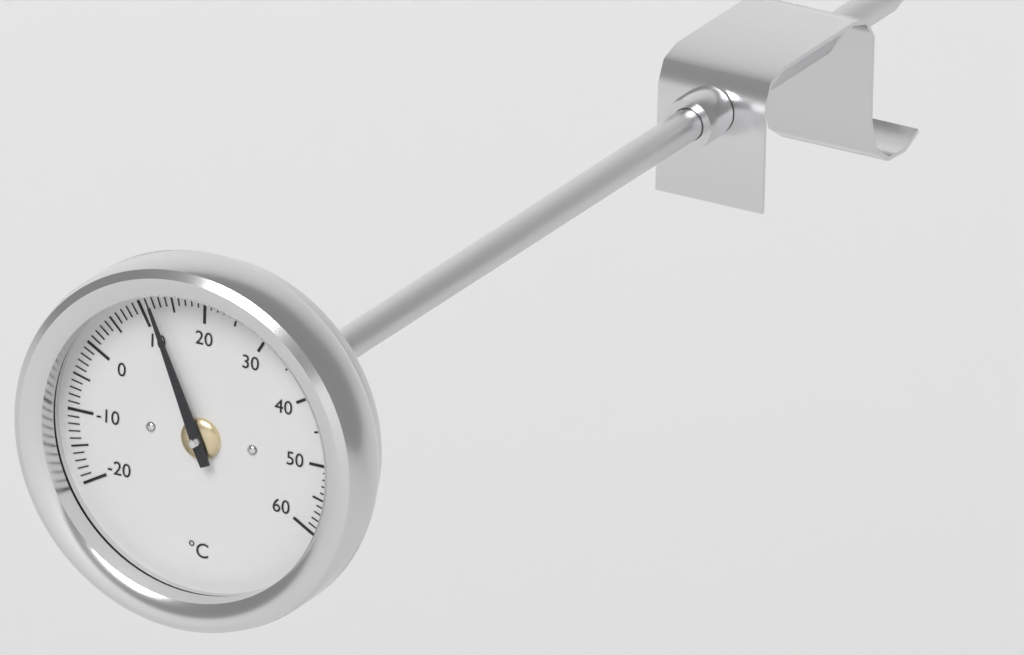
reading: 12 °C
